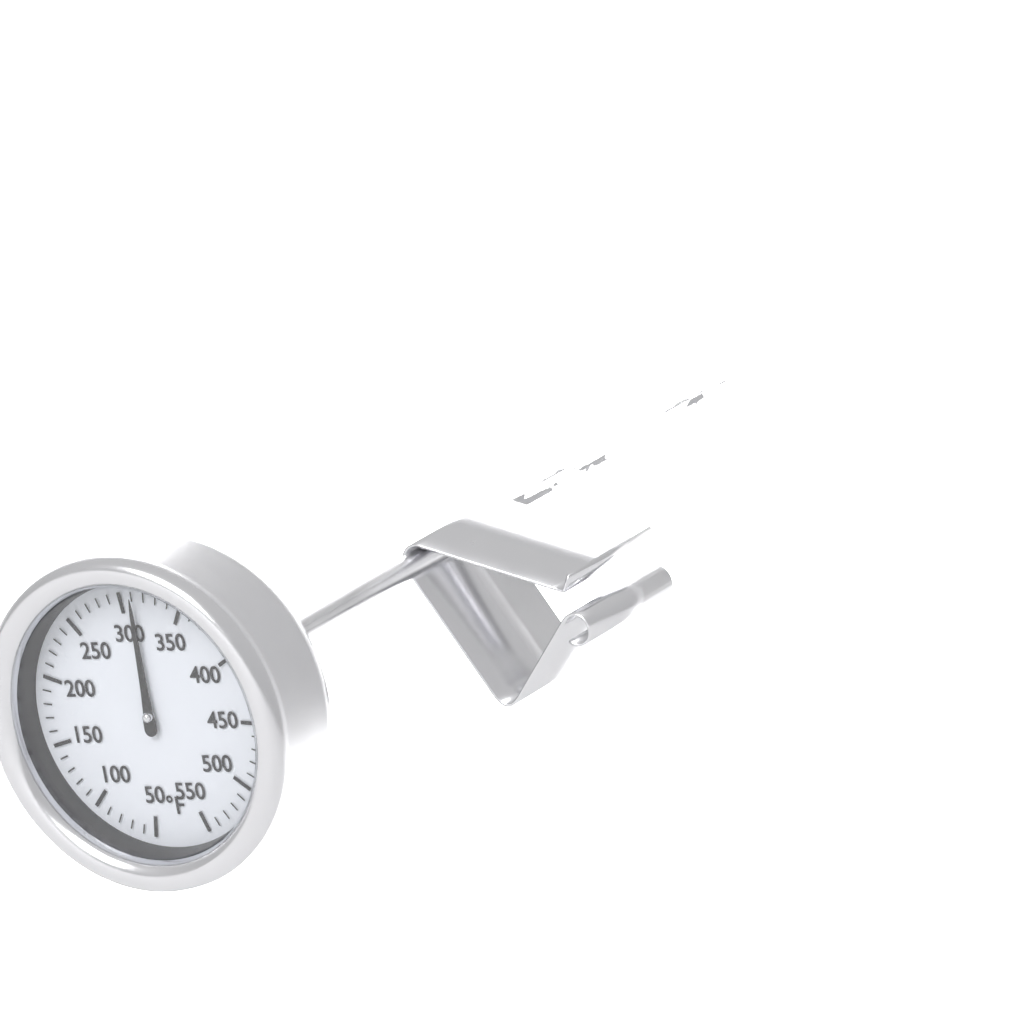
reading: 310 °F
